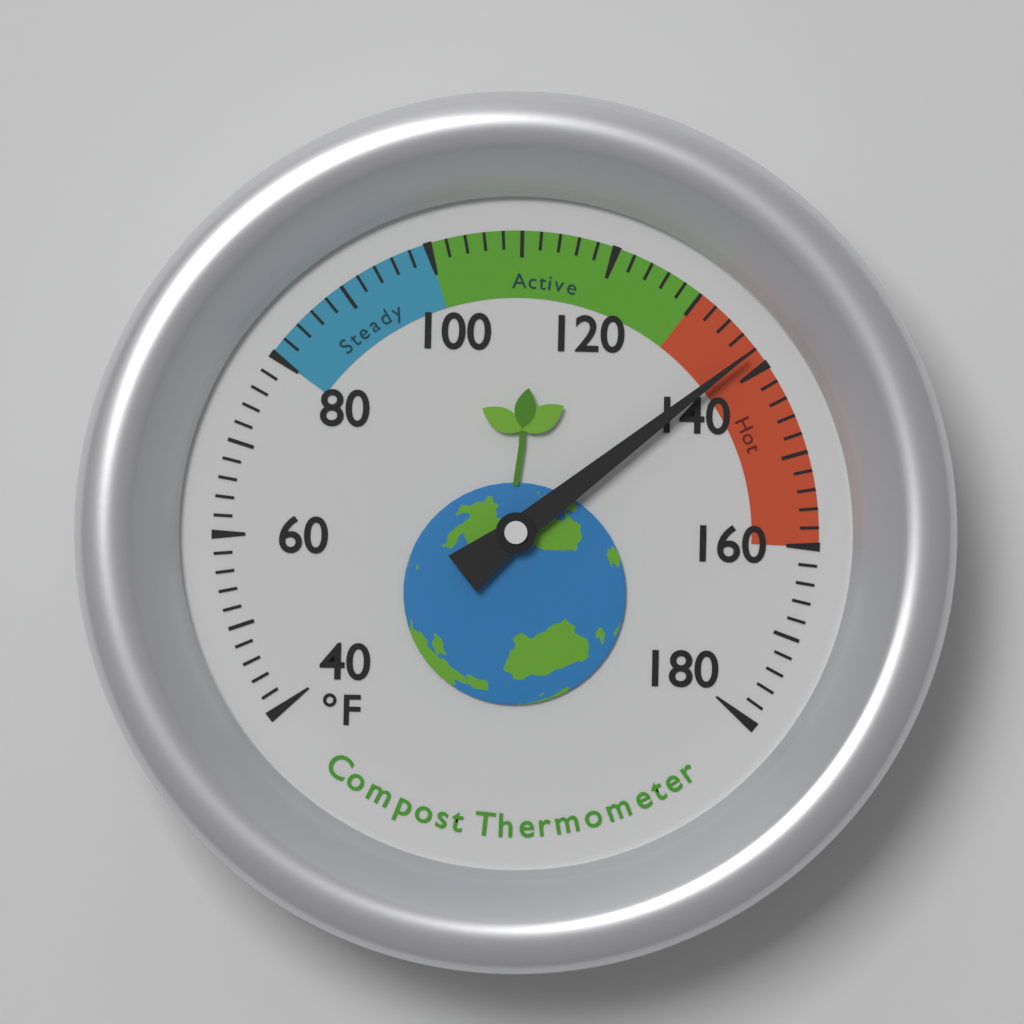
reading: 138 °F
